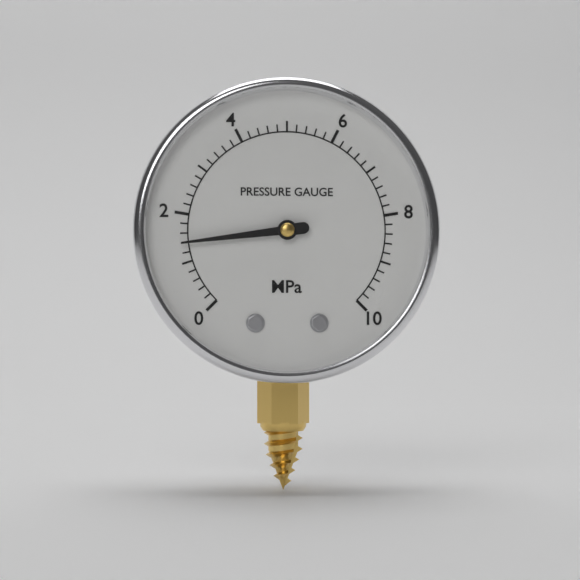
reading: 1.4 MPa
